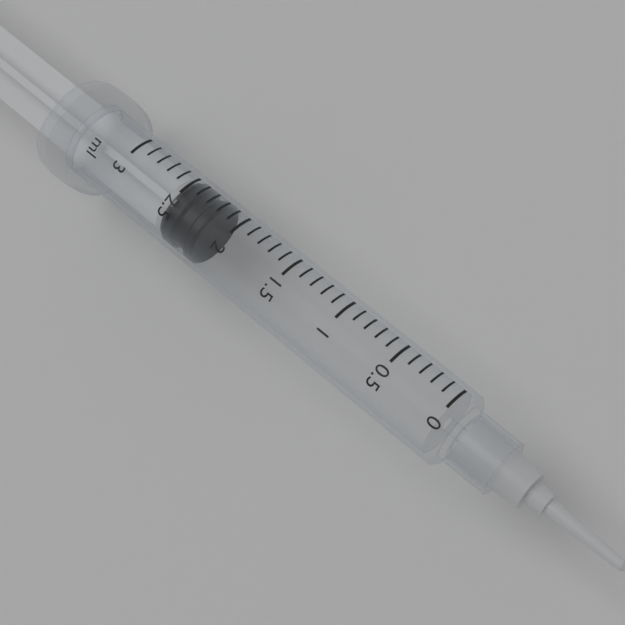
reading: 2.2 ml
